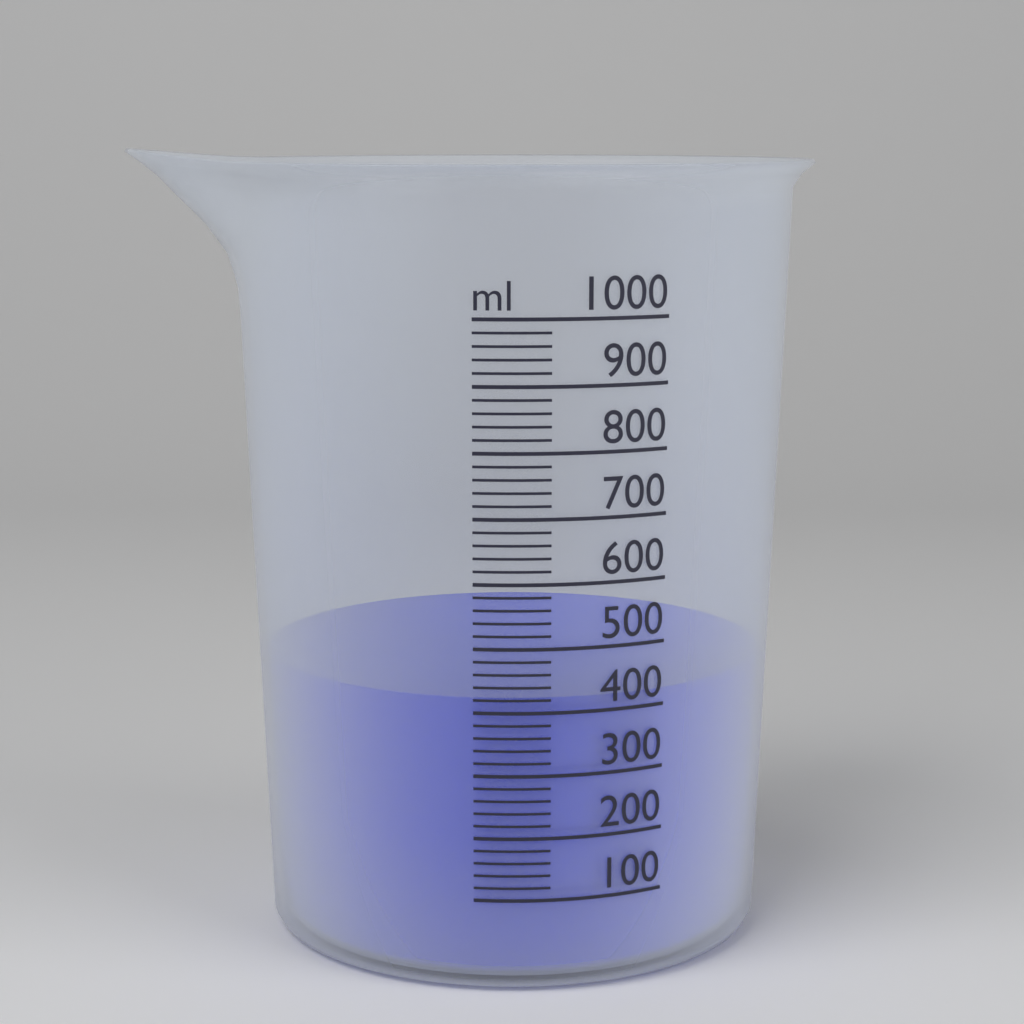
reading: 420 ml
